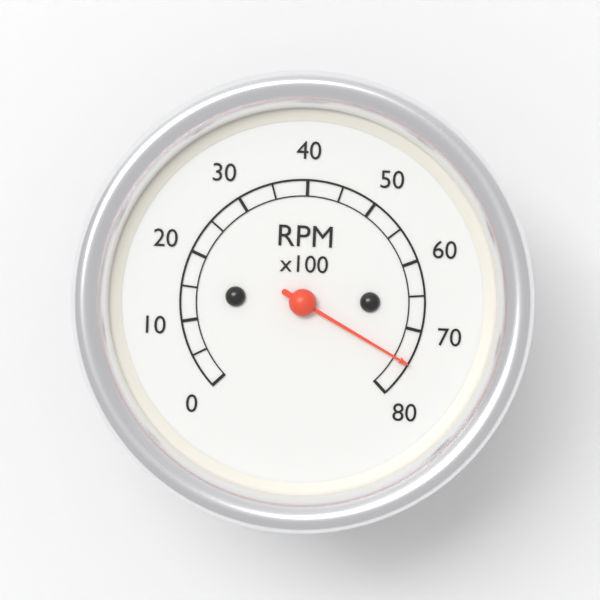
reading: 75 RPM x100
